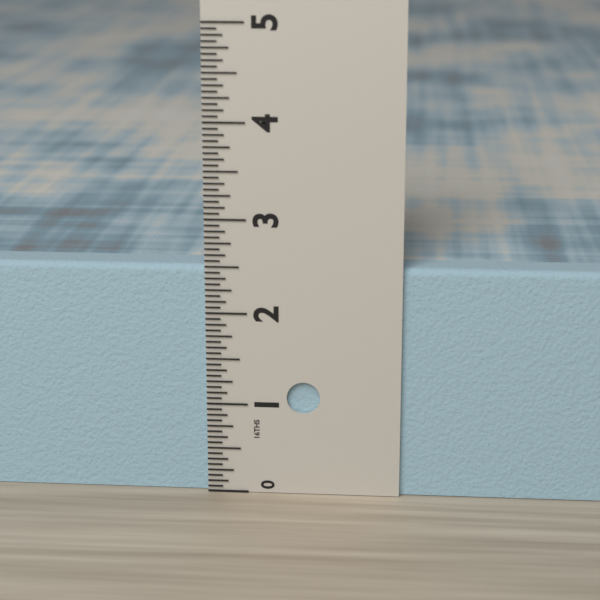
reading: 2.5000 in
